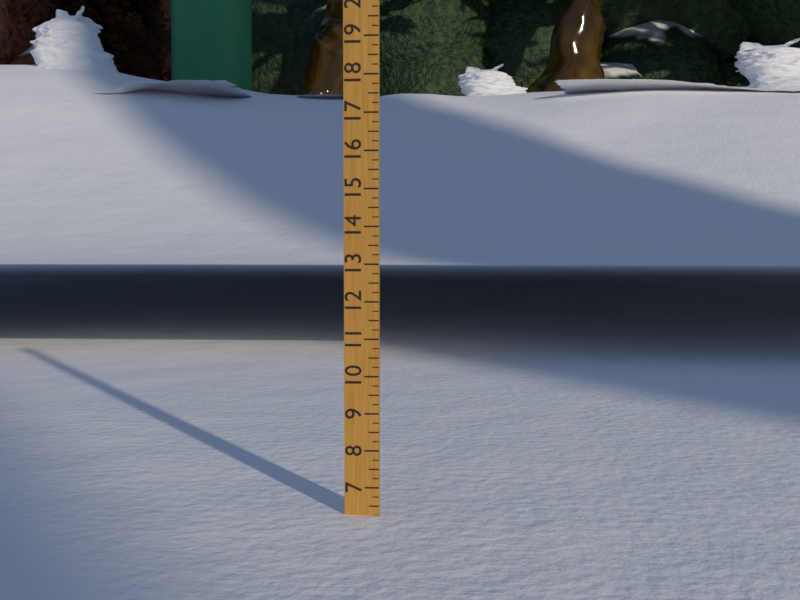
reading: 6.25 (no unit)
